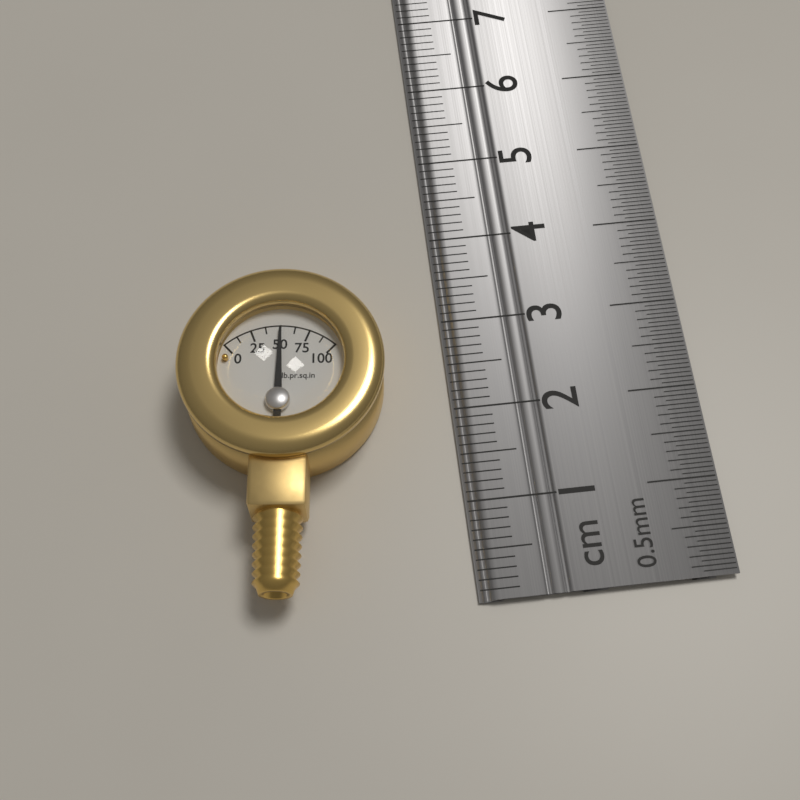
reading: 50.0 psi
